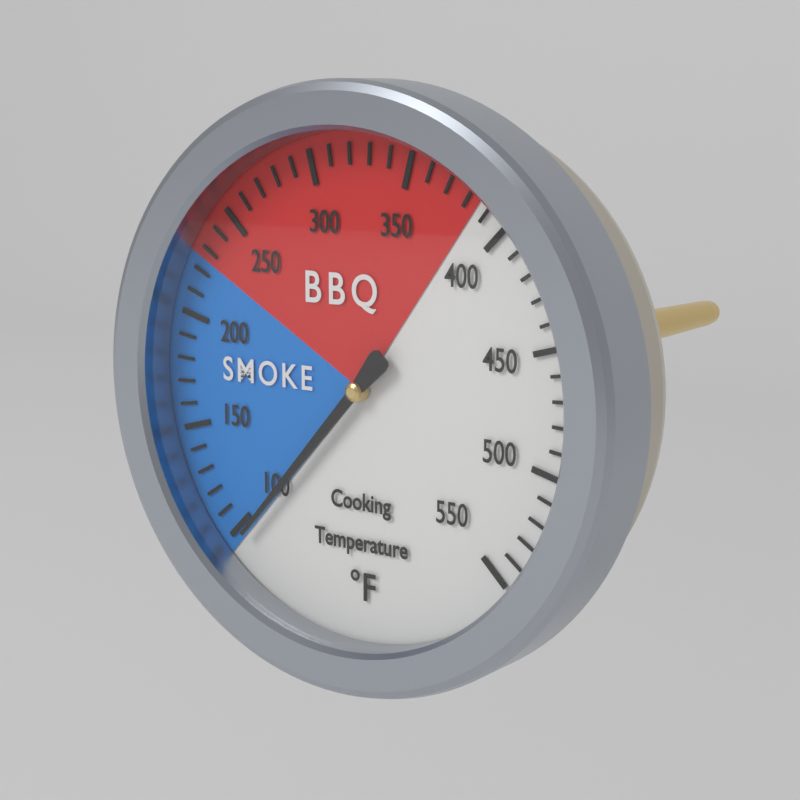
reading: 95 °F
